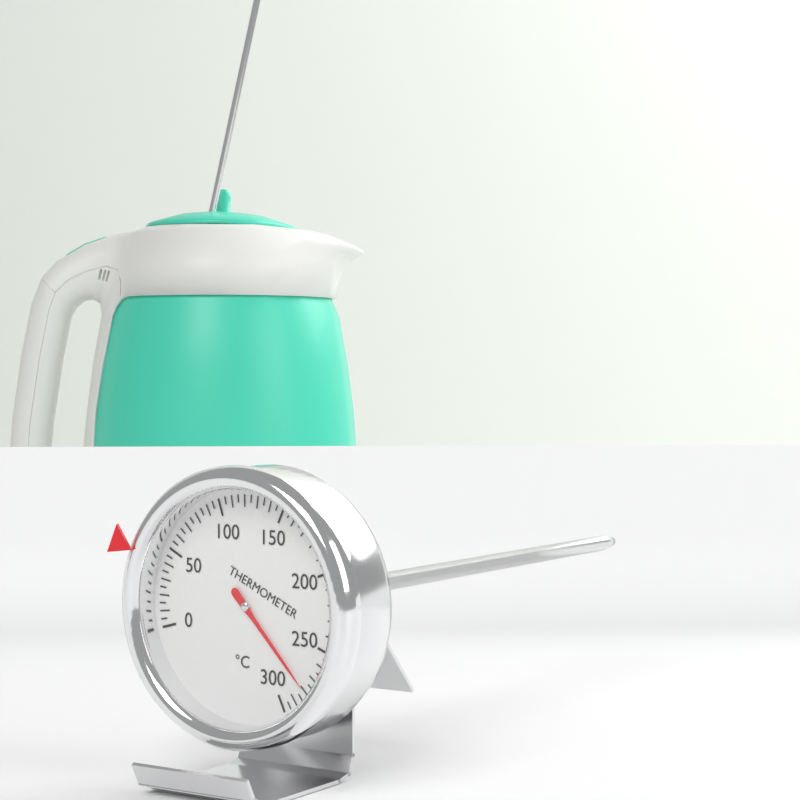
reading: 280 °C
